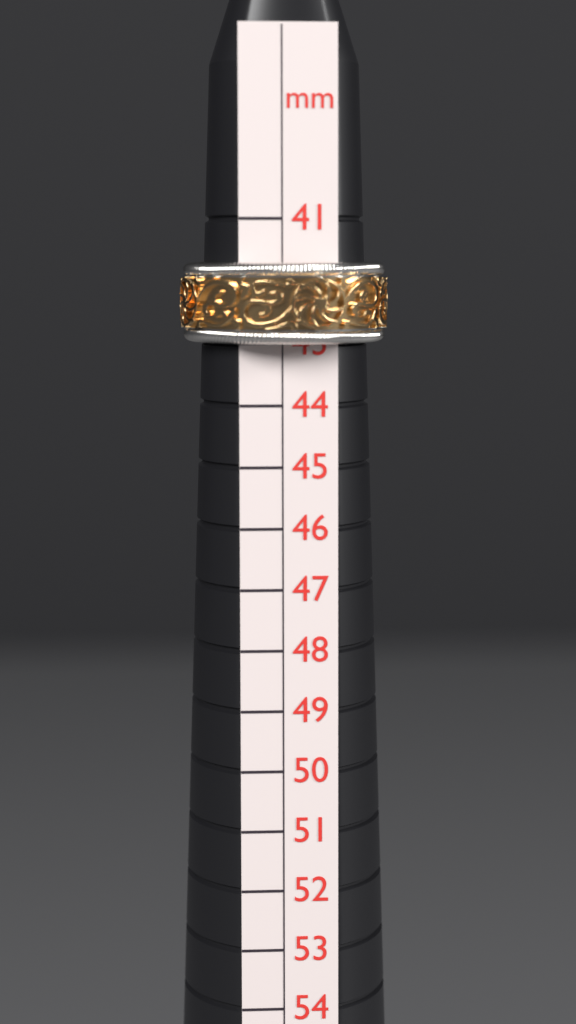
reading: 43 mm
